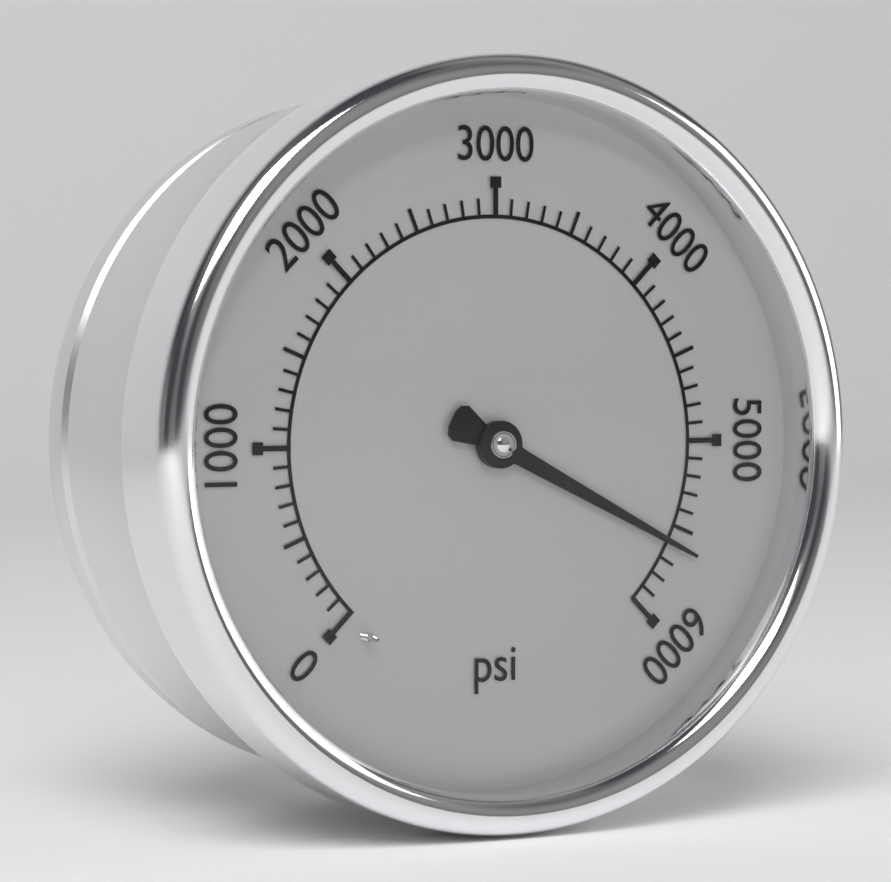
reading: 5600 psi
